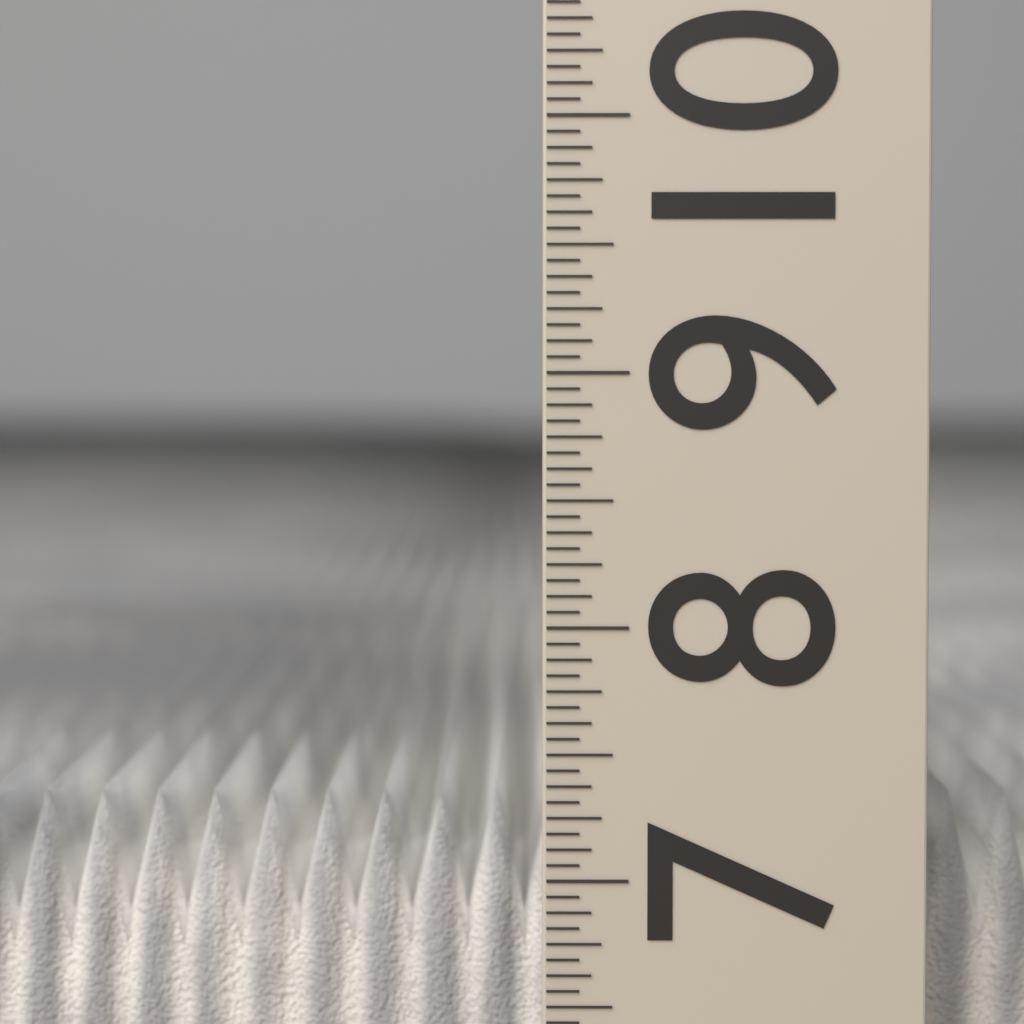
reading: 7.2500 (no unit)
